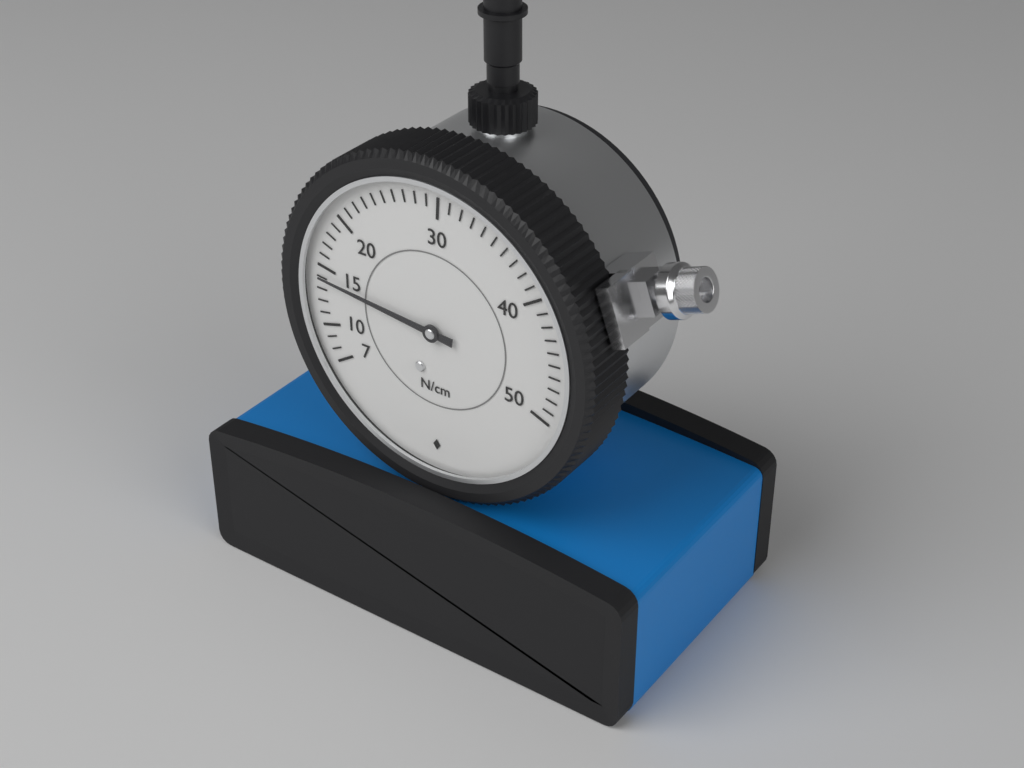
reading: 14 N/cm
